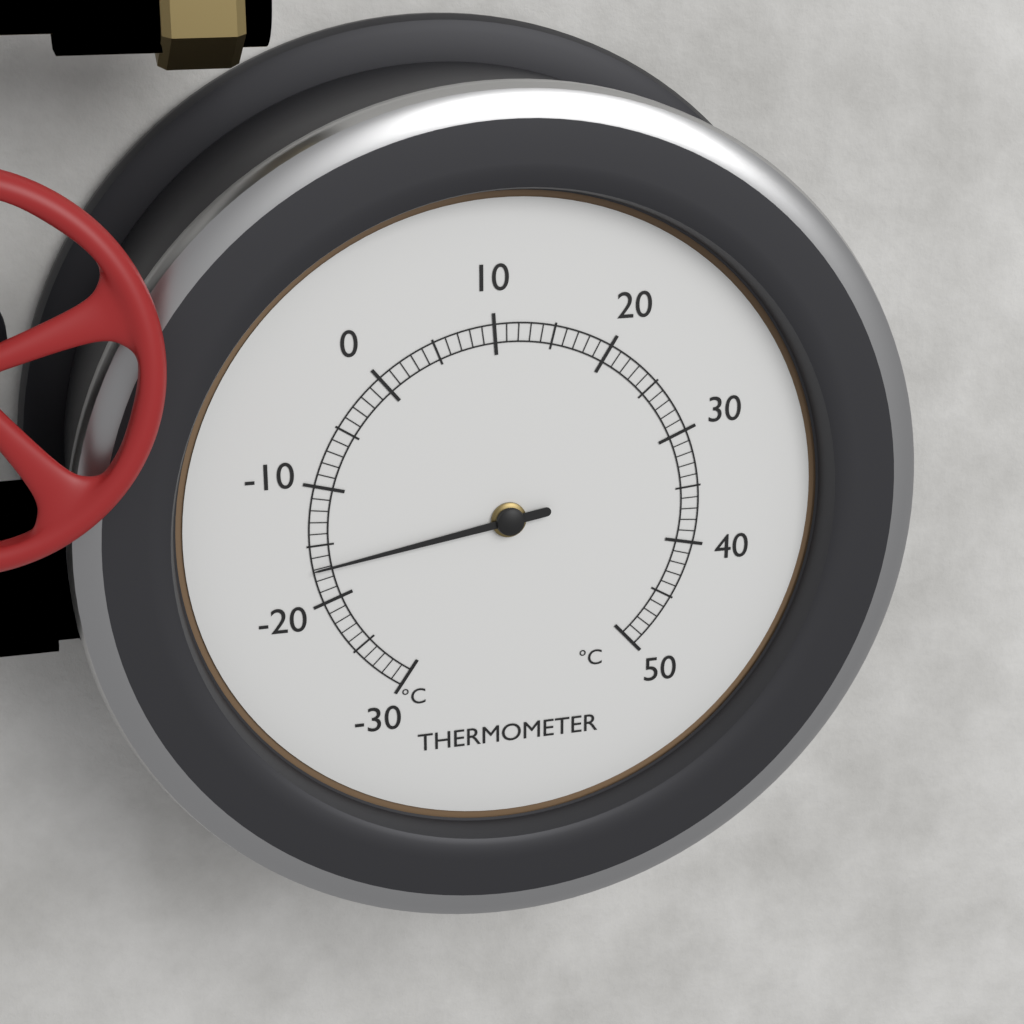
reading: -17 °C
